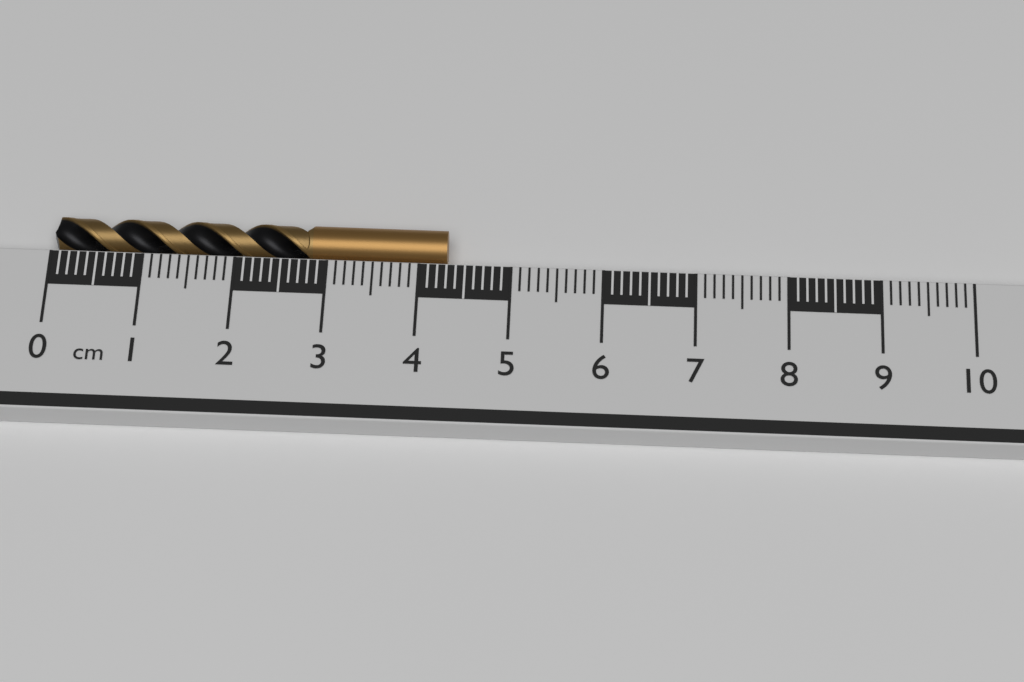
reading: 4.3 cm
